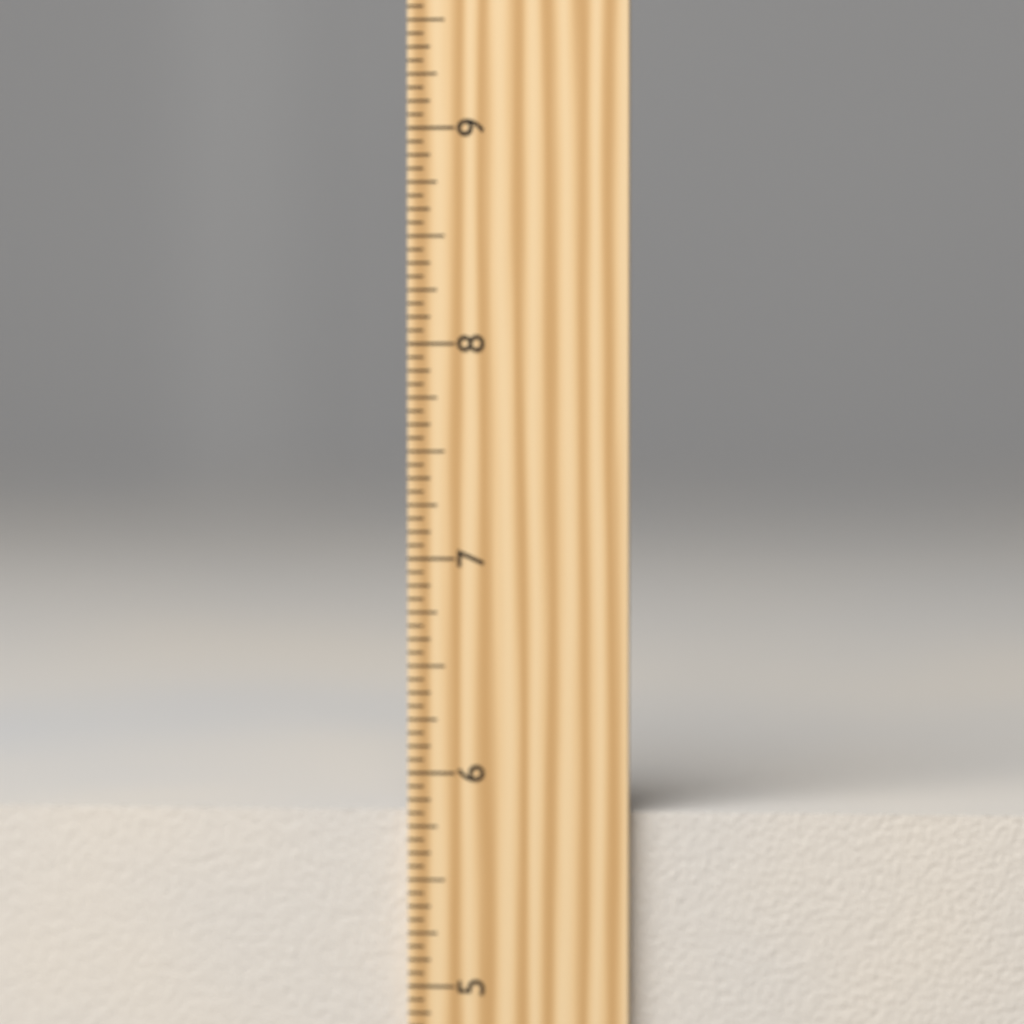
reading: 5.8125 inch
